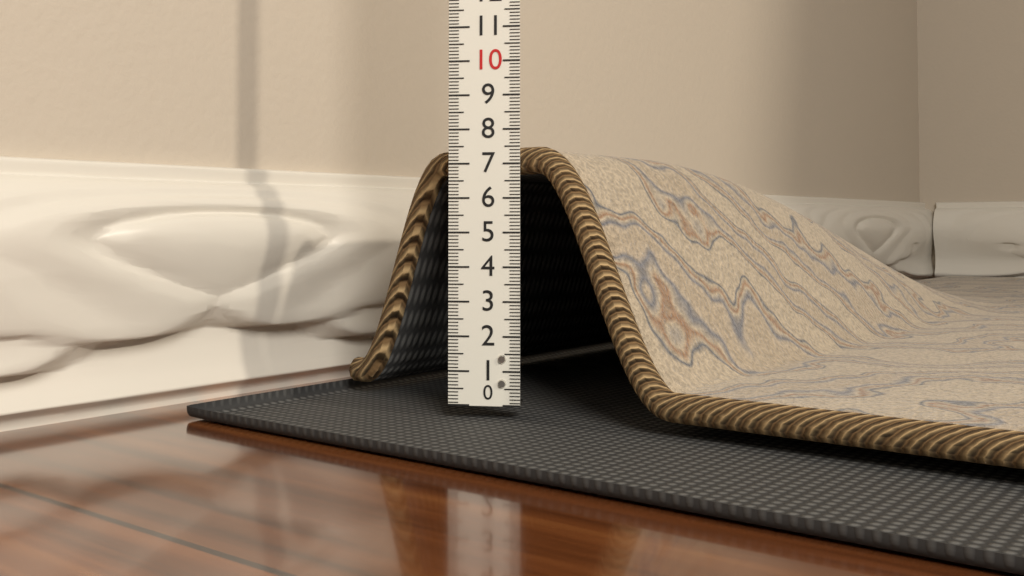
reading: 7.5 (no unit)
